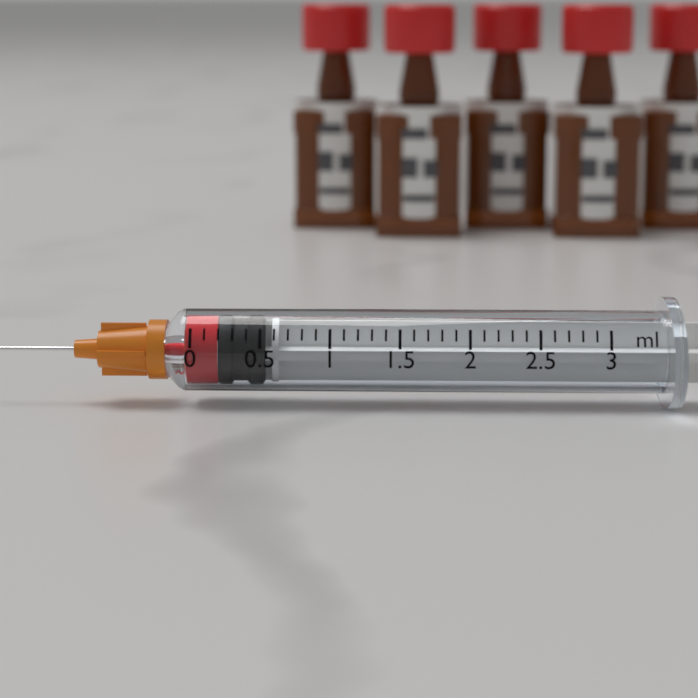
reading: 0.2 ml
